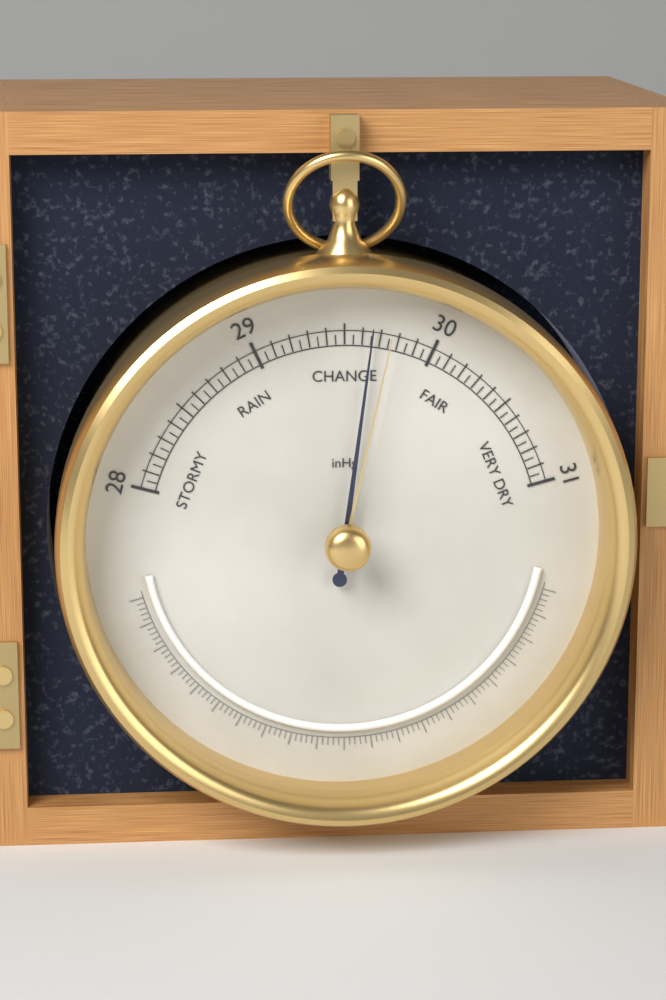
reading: 29.65 inHg
